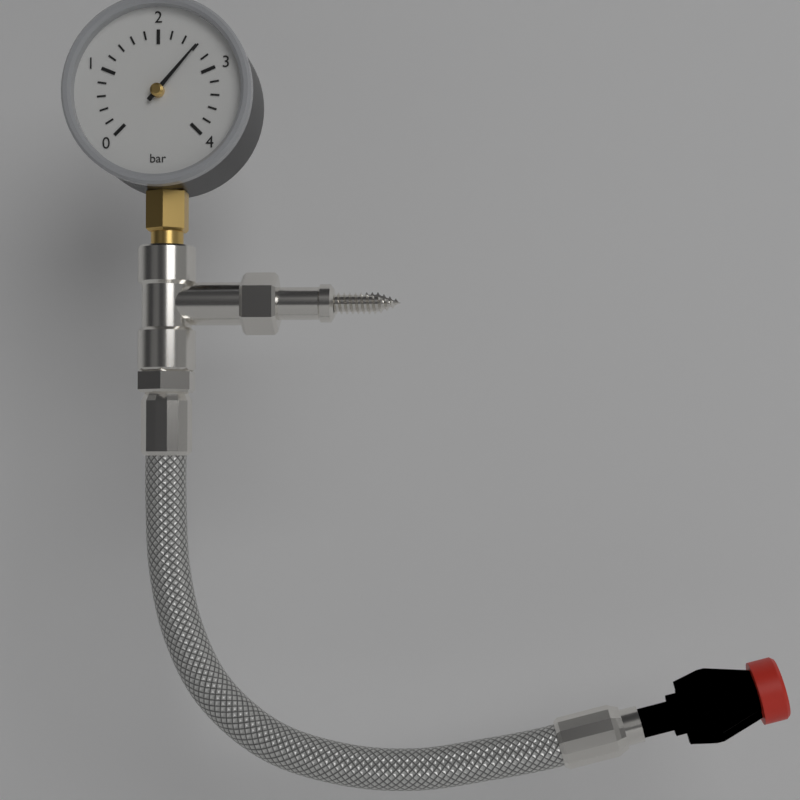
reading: 2.6 bar
